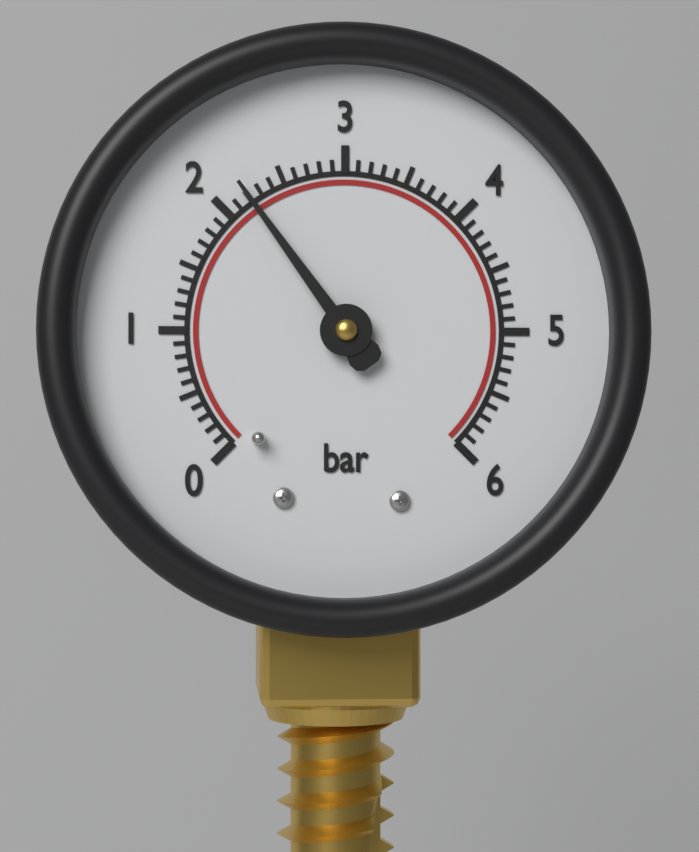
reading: 2.2 bar
